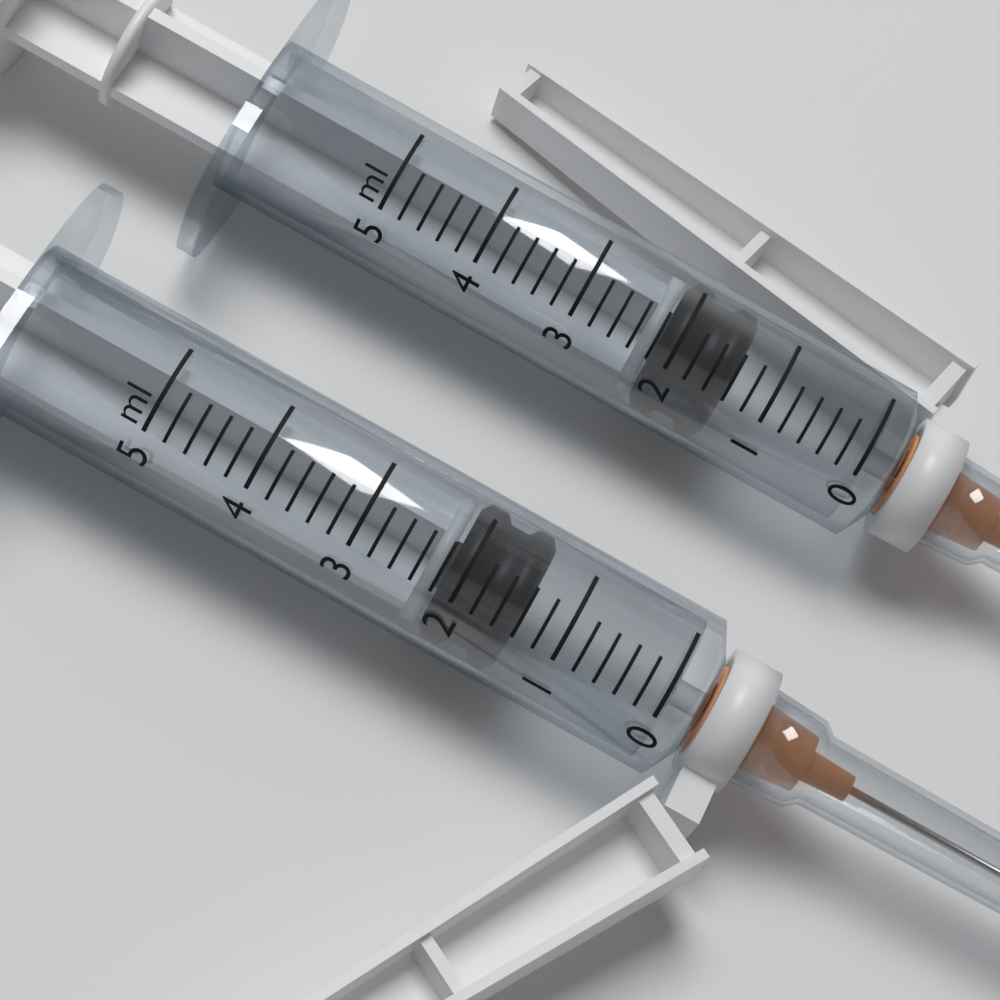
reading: 1.4 ml
